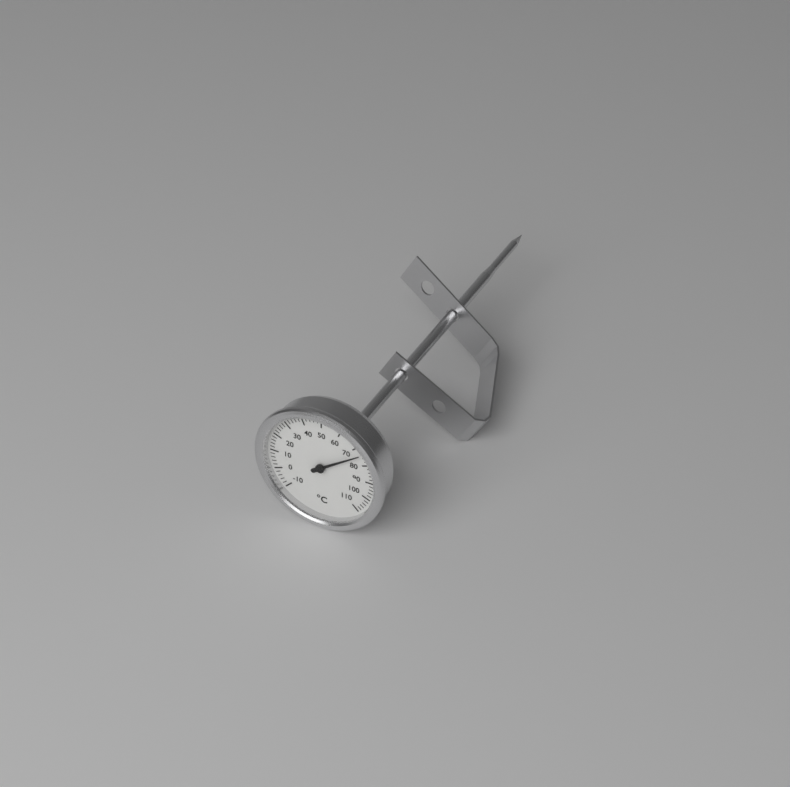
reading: 74 °C
